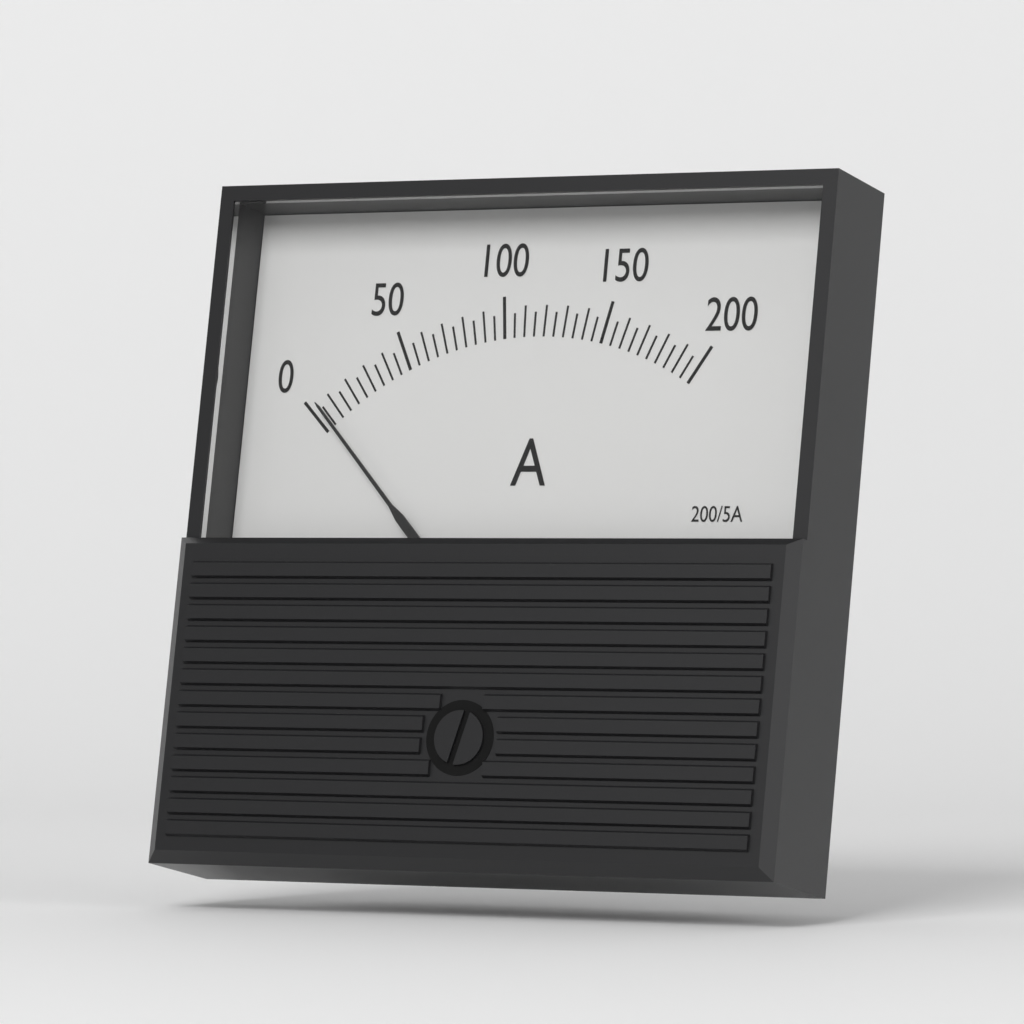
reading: 5 A
